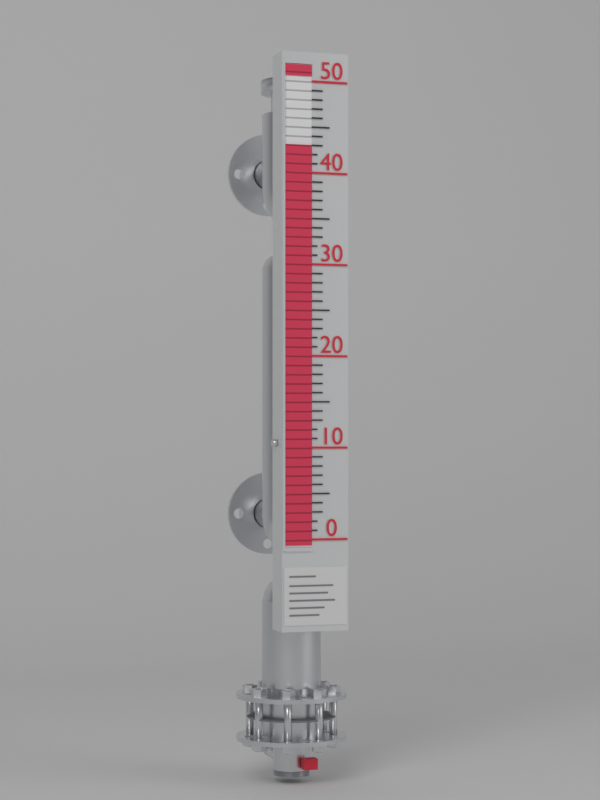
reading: 43 (no unit)
